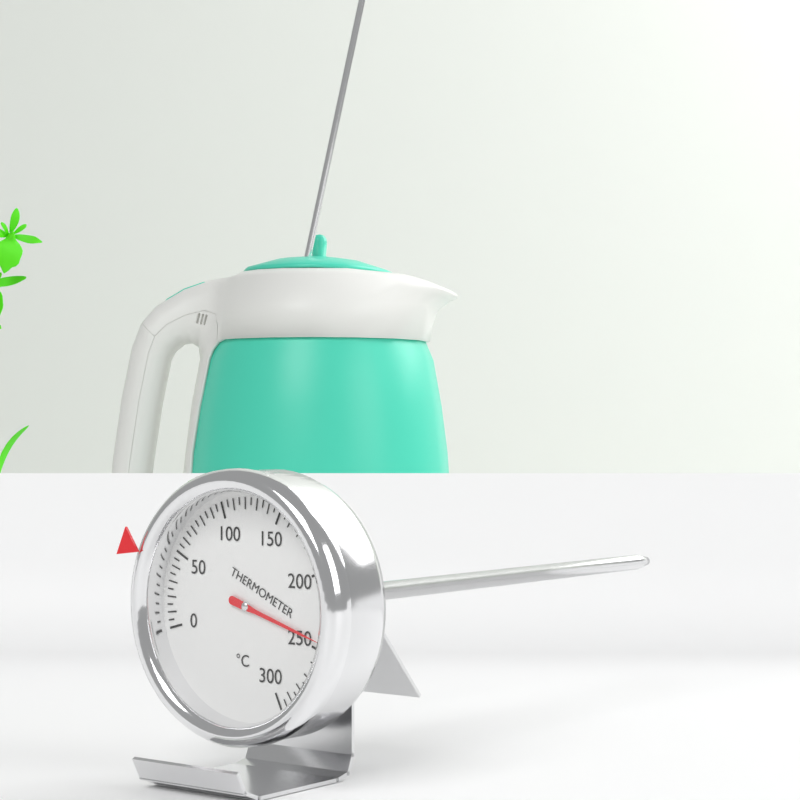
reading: 245 °C
